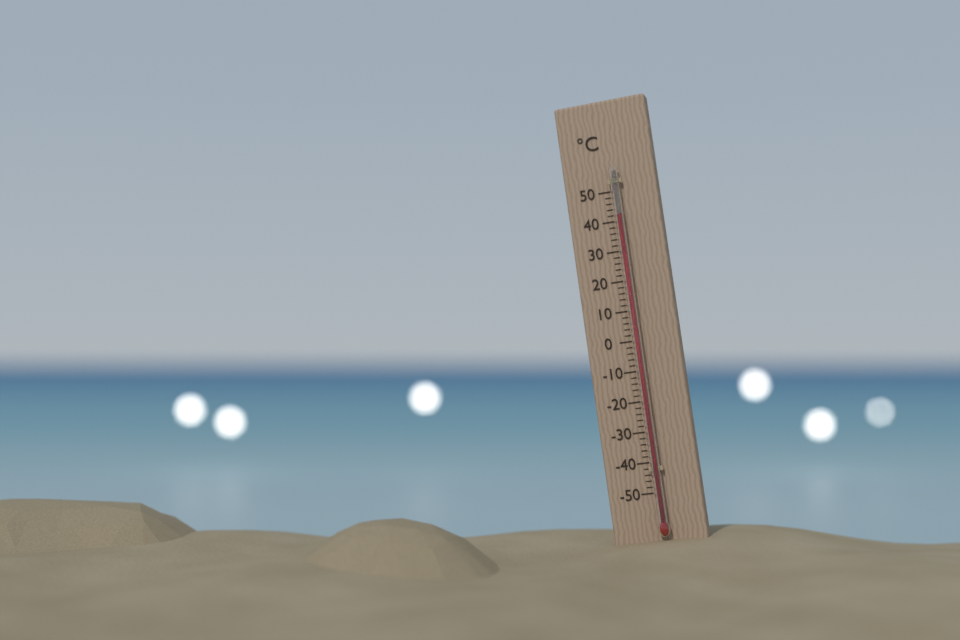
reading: 42 °C
